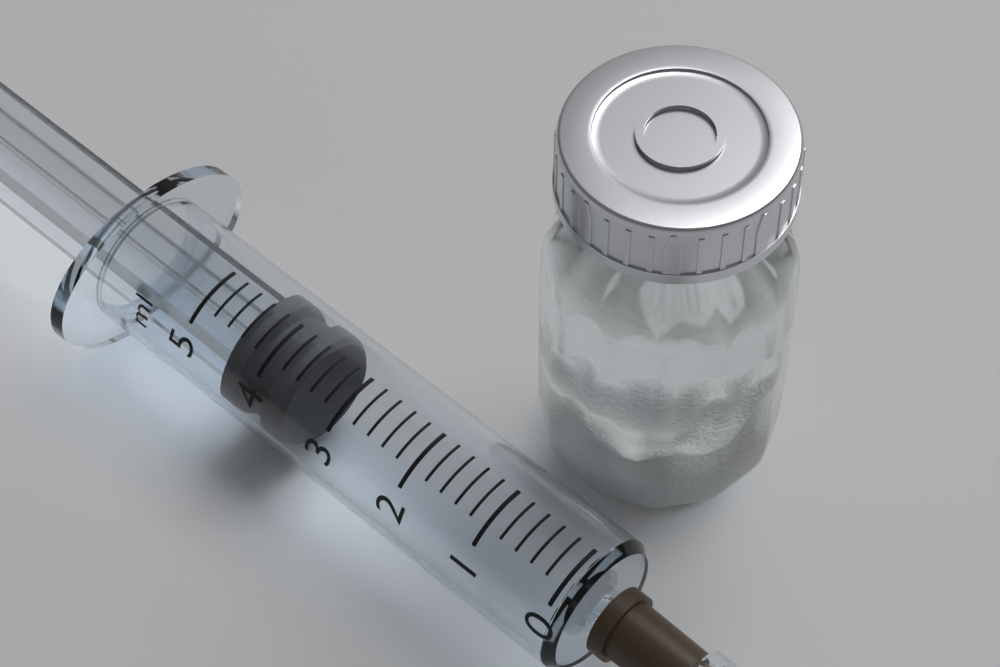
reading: 3.6 ml
